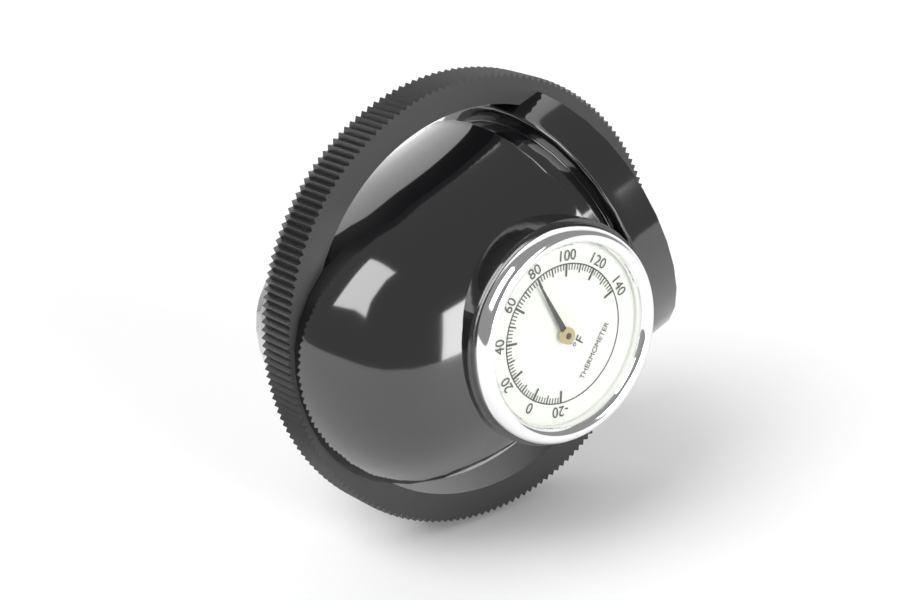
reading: 78 °F
